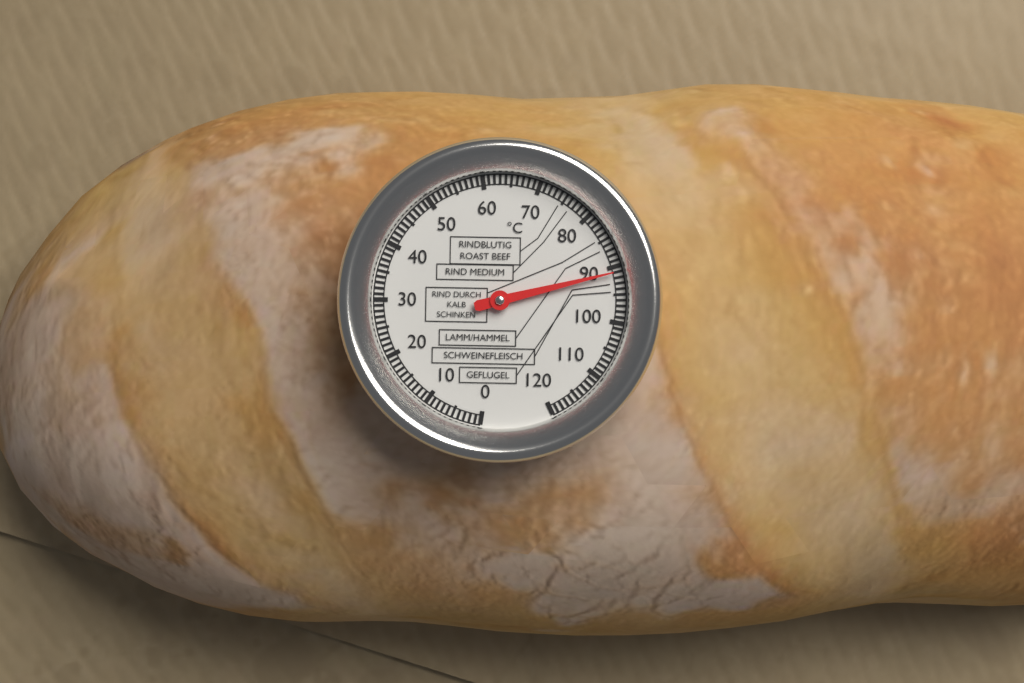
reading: 91 °C
